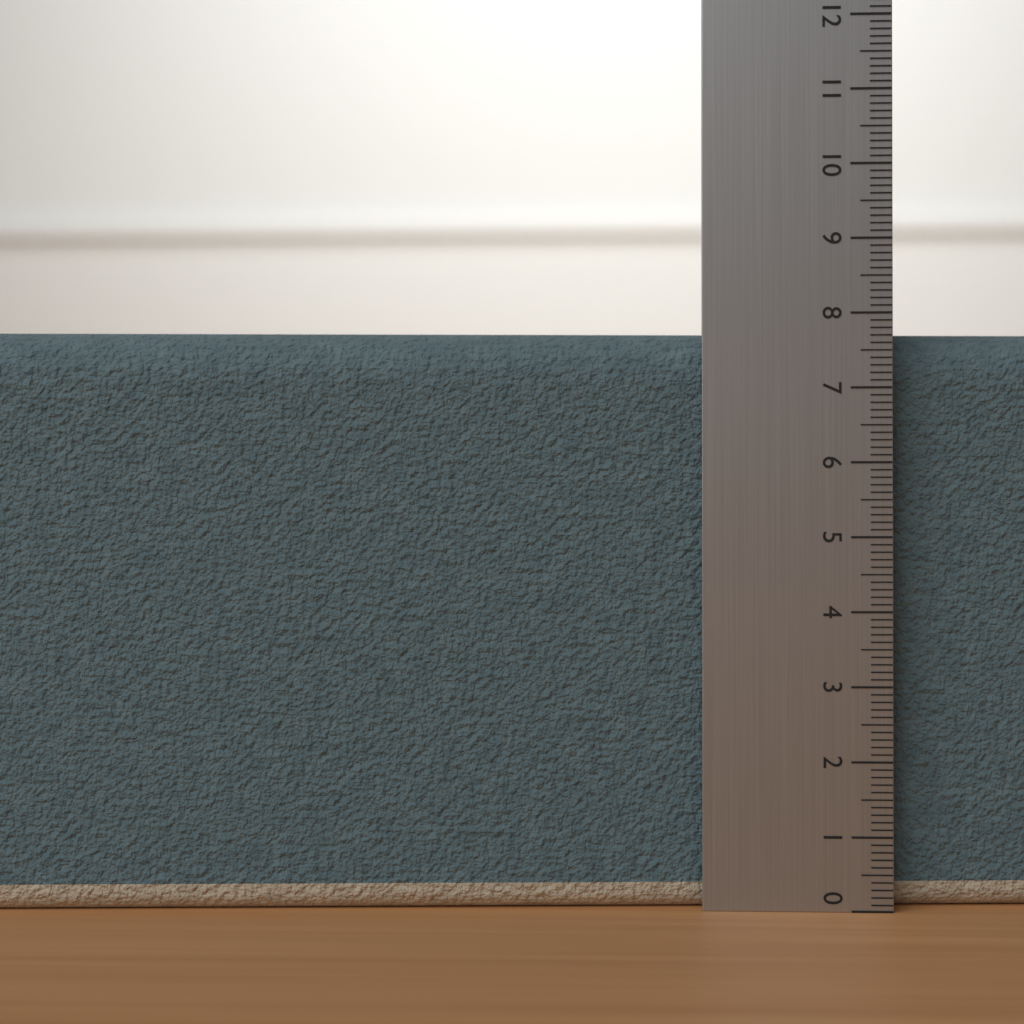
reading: 7.8 (no unit)
